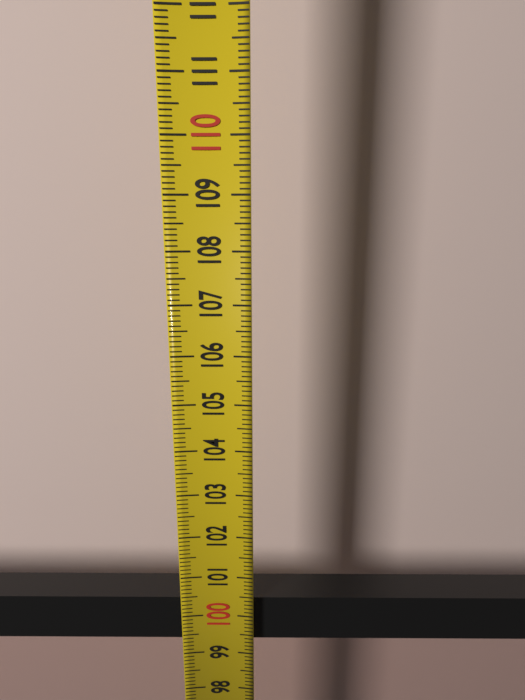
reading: 100.3 (no unit)
